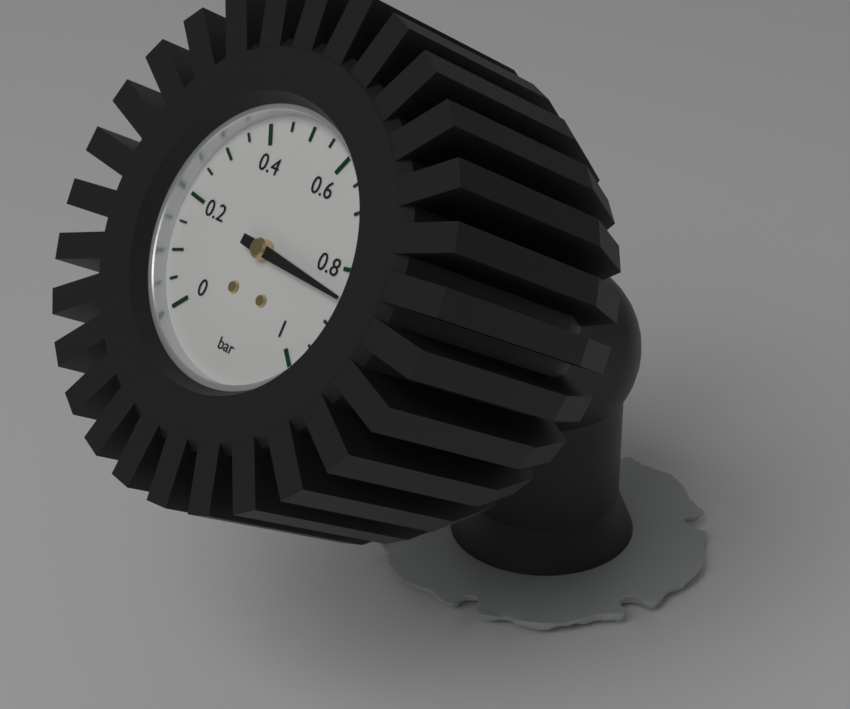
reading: 0.85 bar
